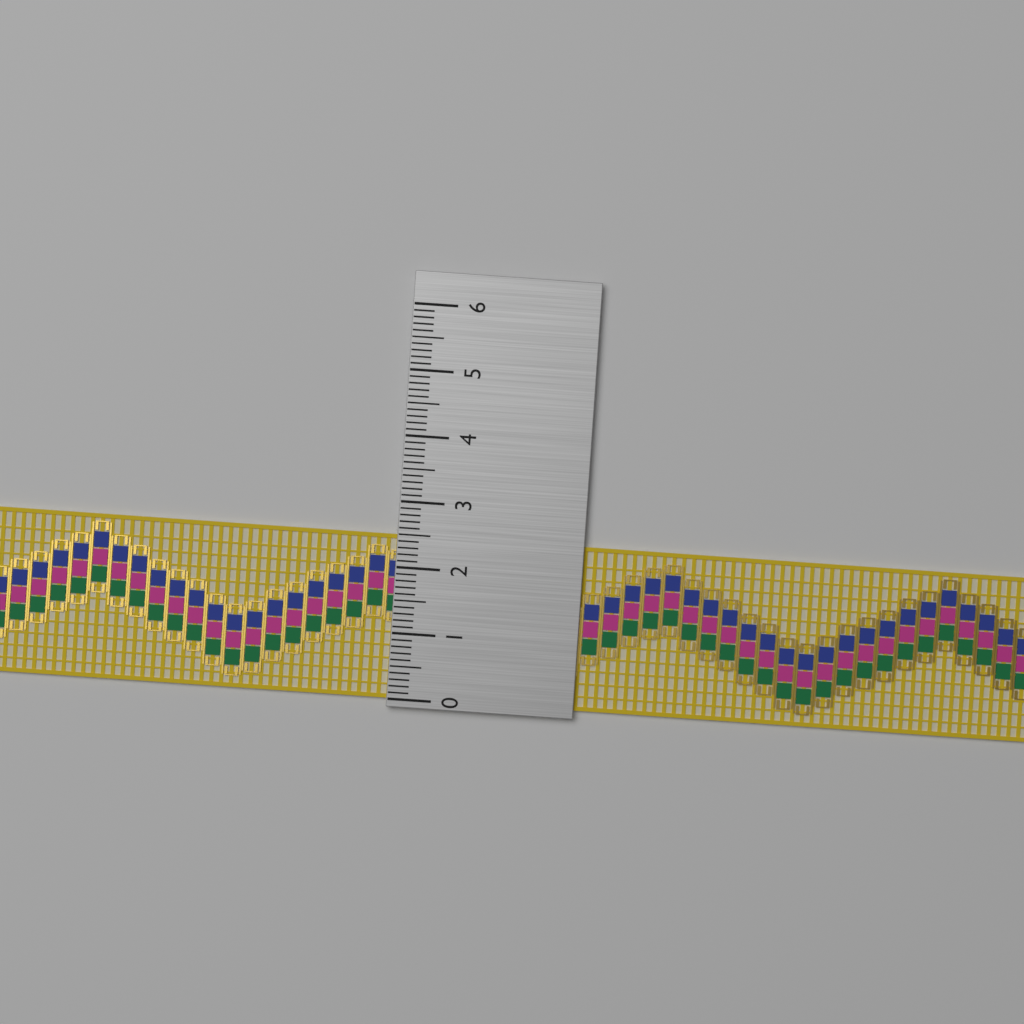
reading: 2.5 (no unit)
